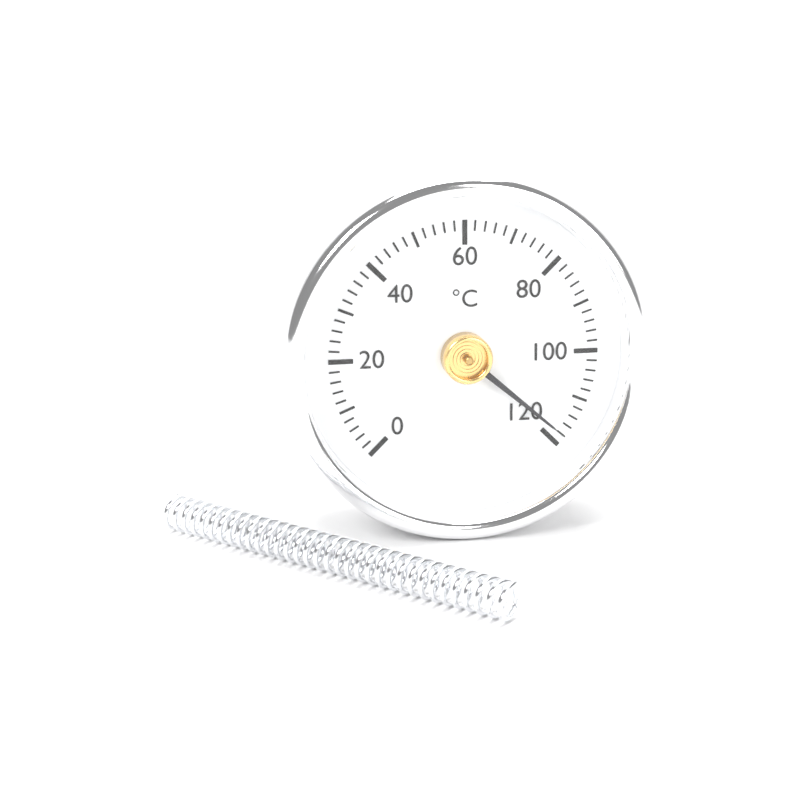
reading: 118 °C
